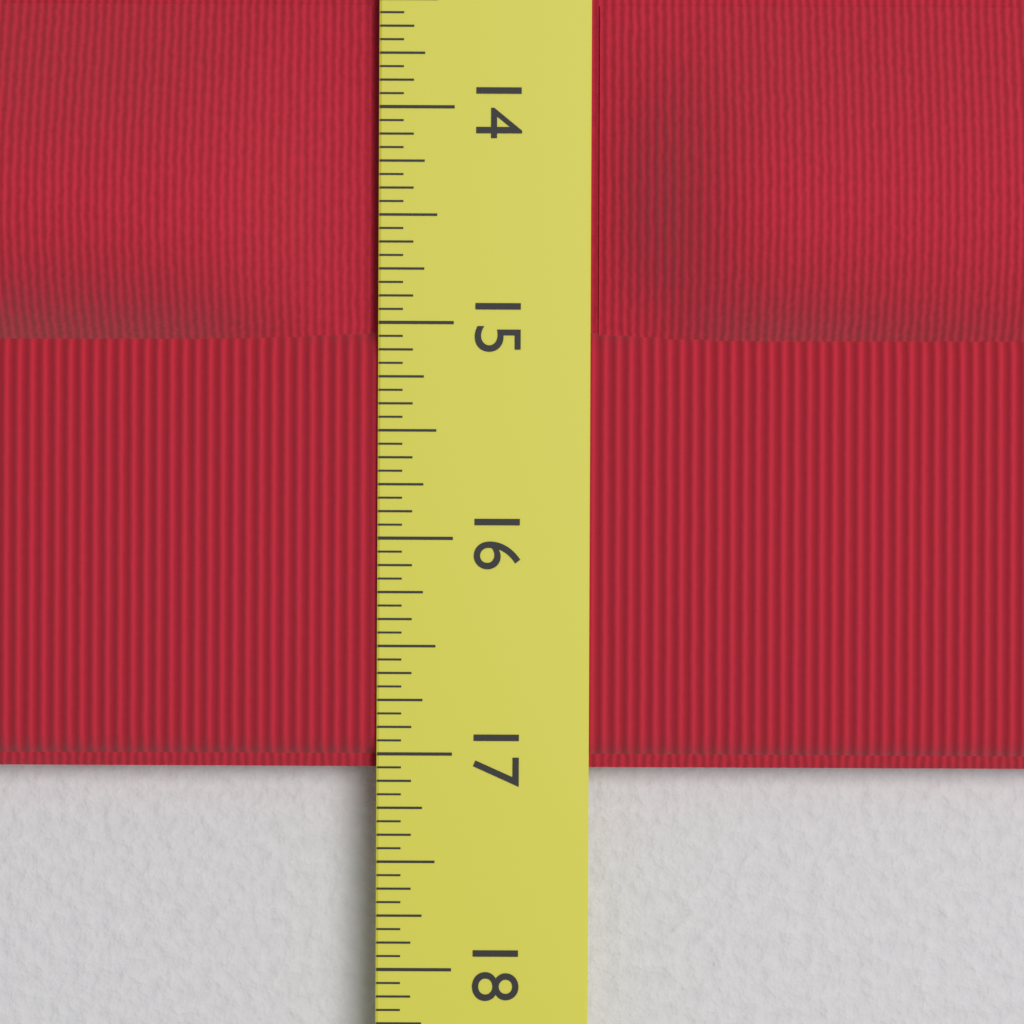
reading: 17.0625 in
